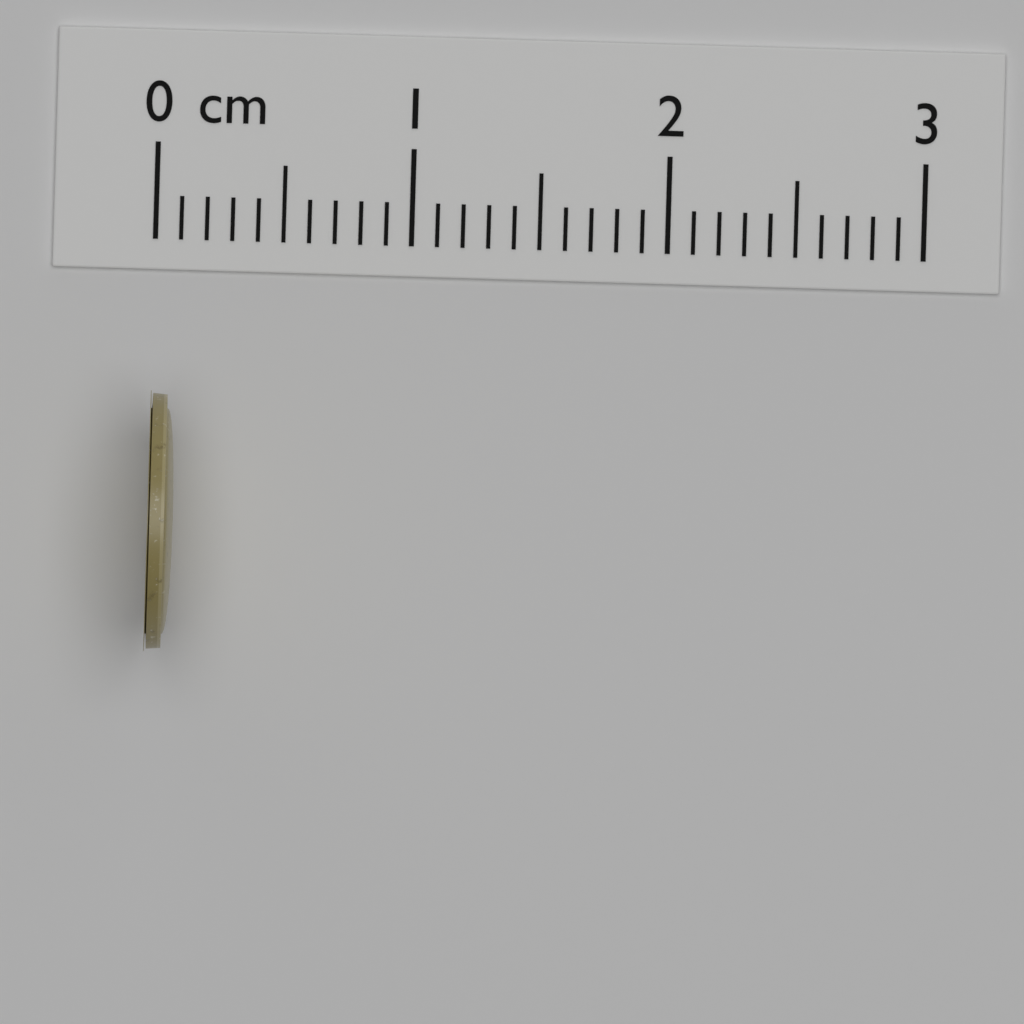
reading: 0.1 cm
